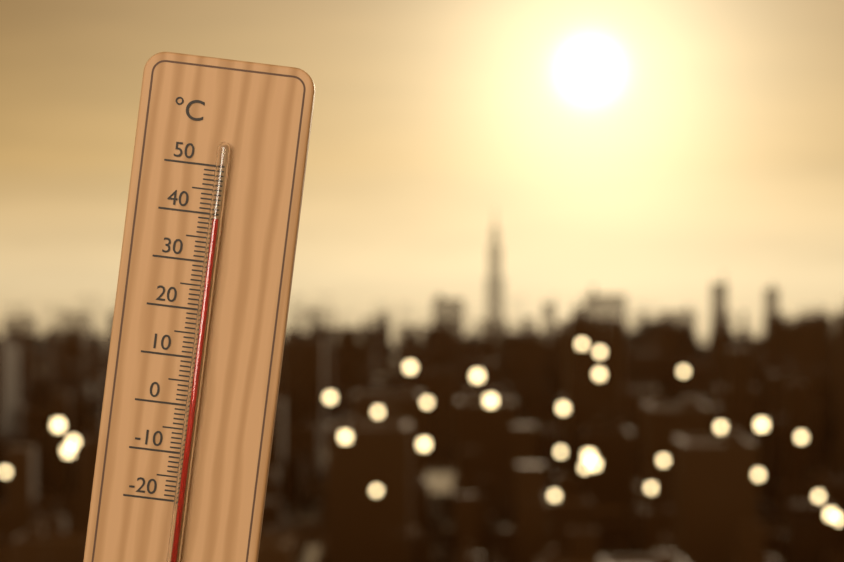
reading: 39 °C
